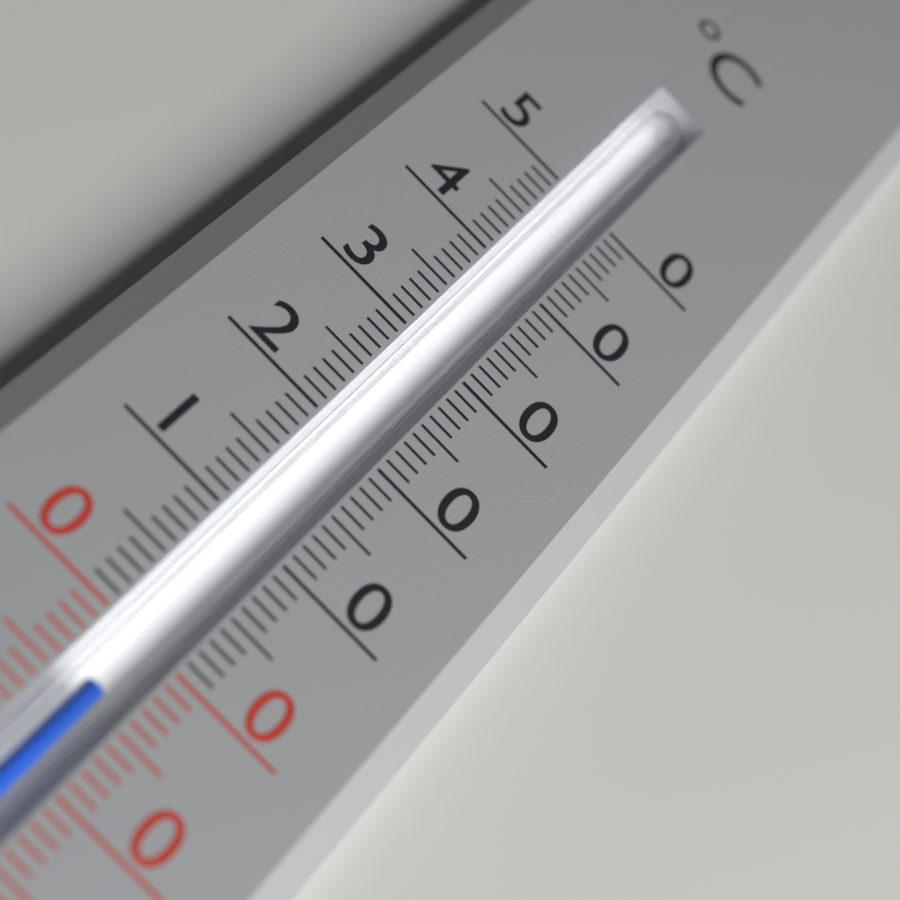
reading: -4 °C
